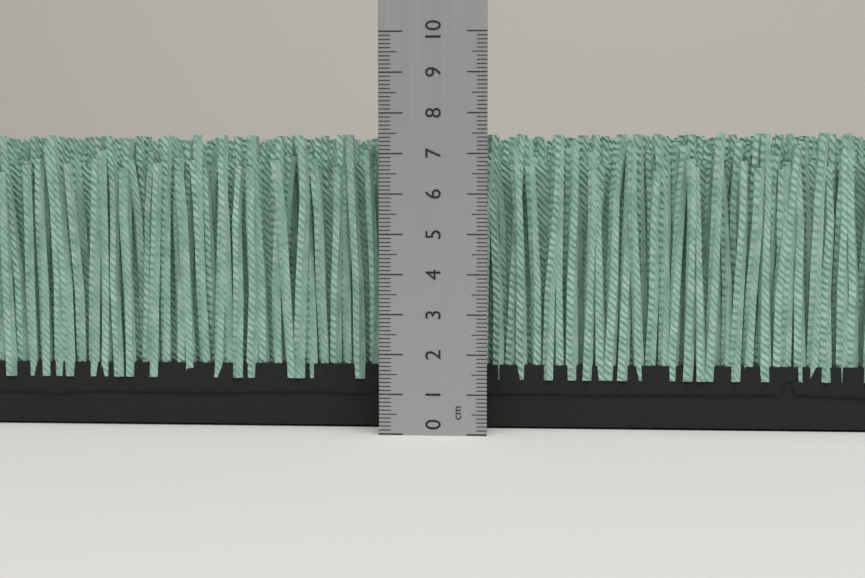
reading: 7.5 cm
